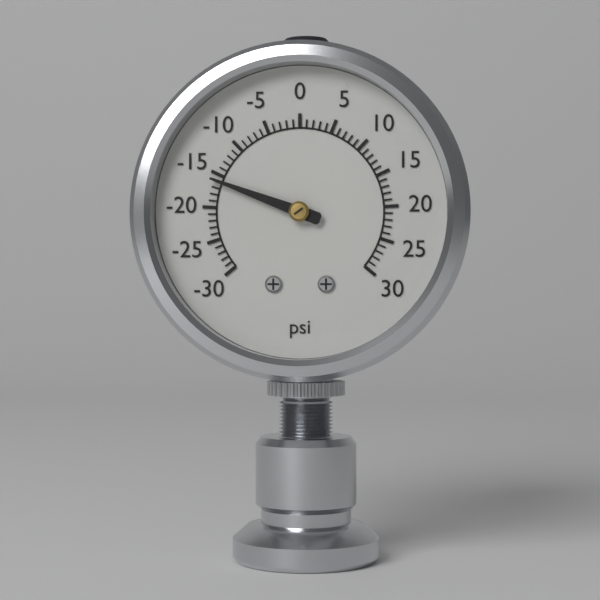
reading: -16 psi
